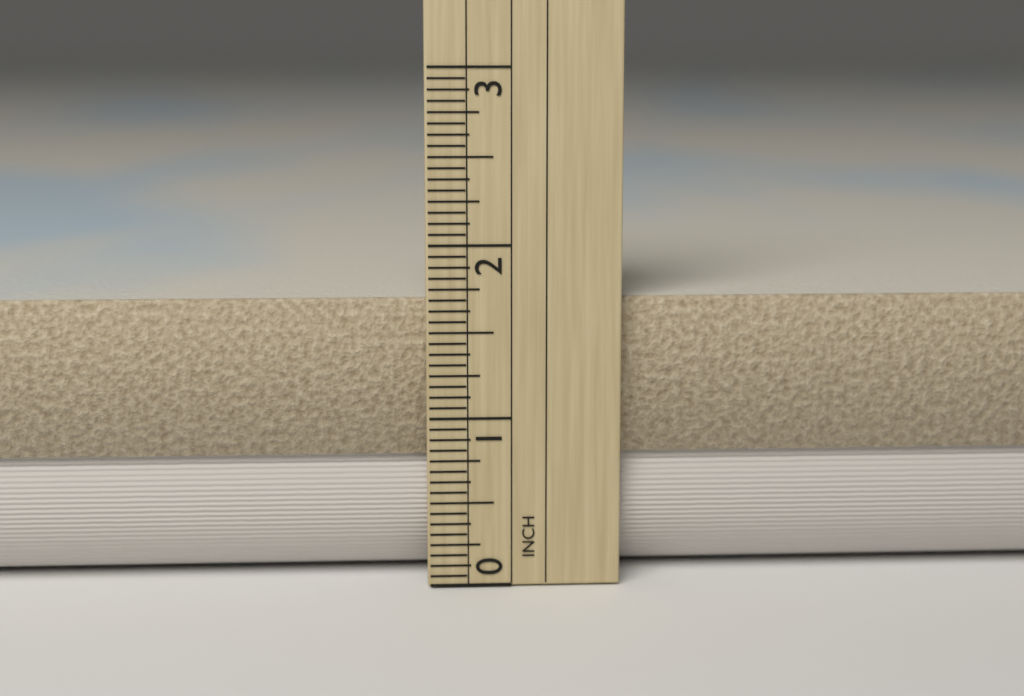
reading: 1.6875 in
